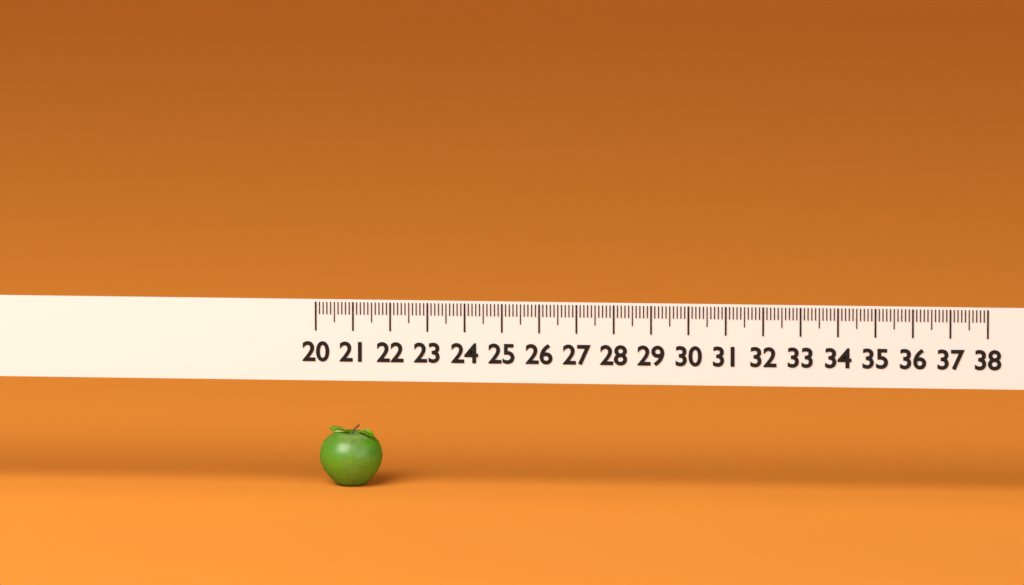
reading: 21.7 (no unit)
